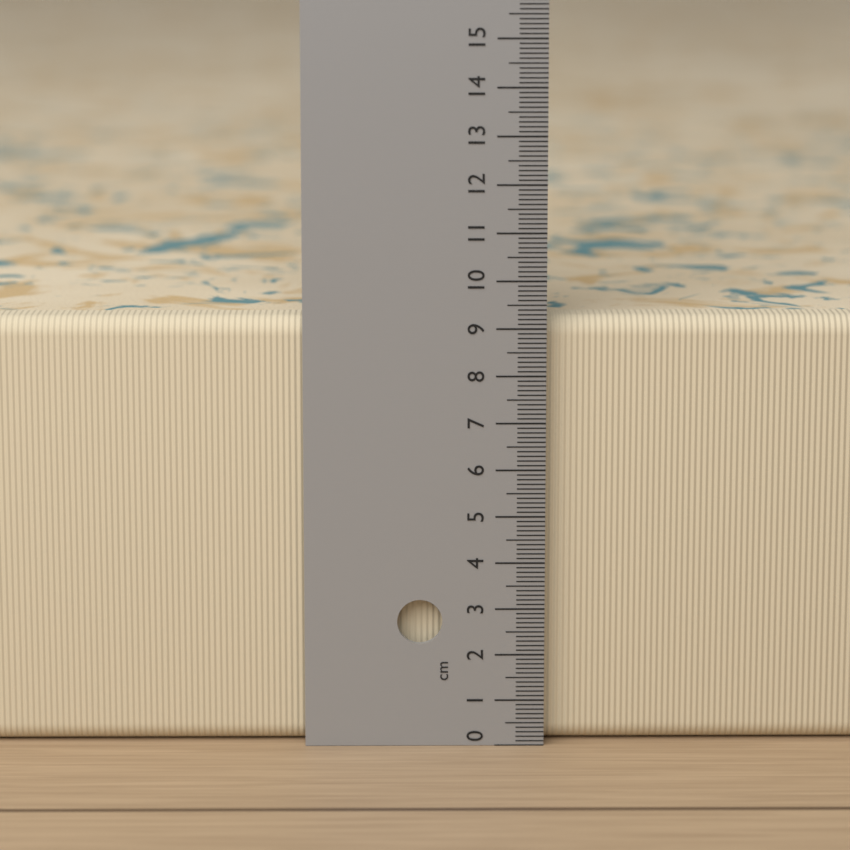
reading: 9.2 cm
